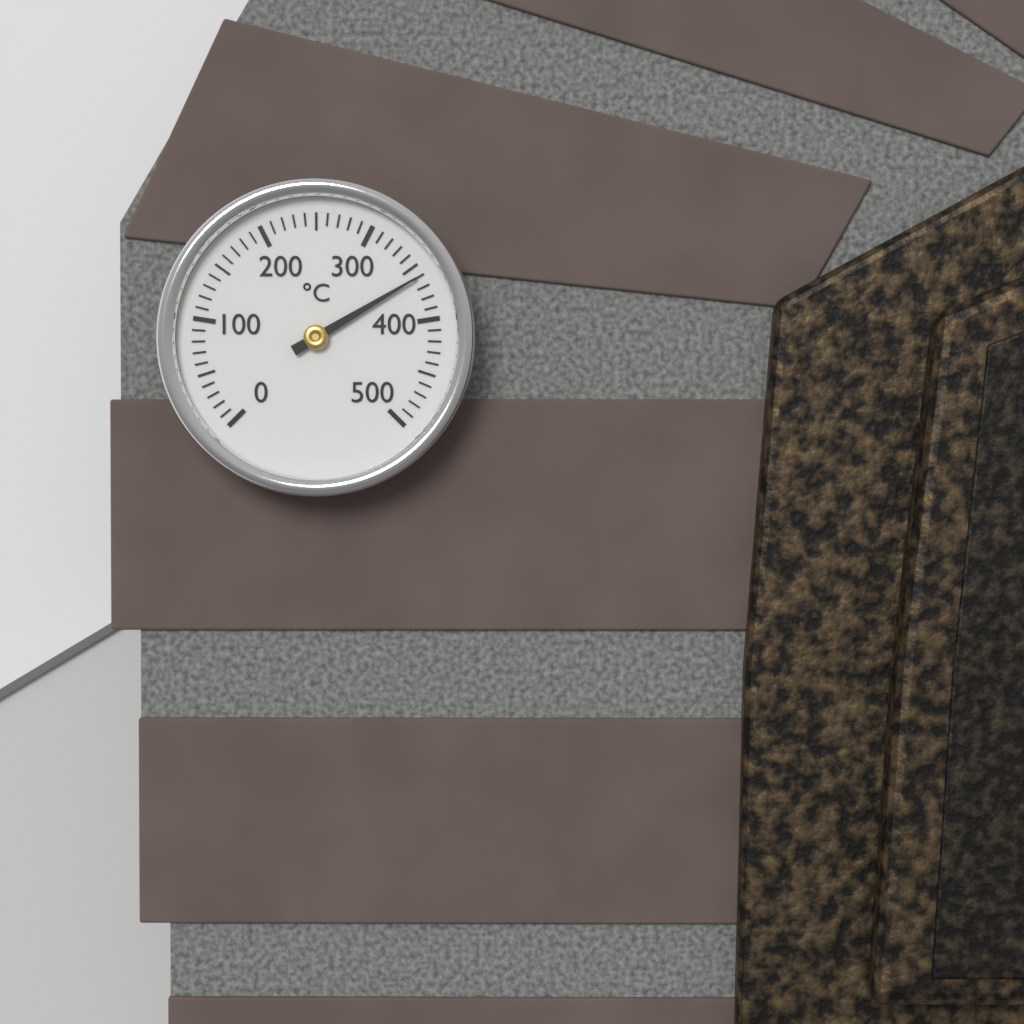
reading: 360 °C
